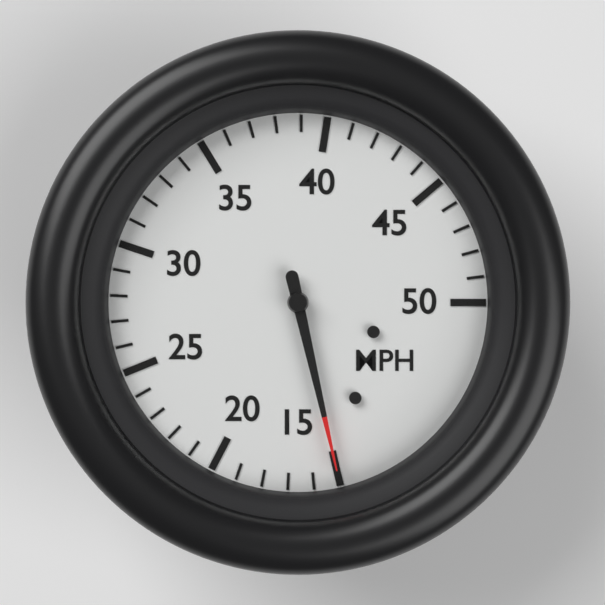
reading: 15 MPH
